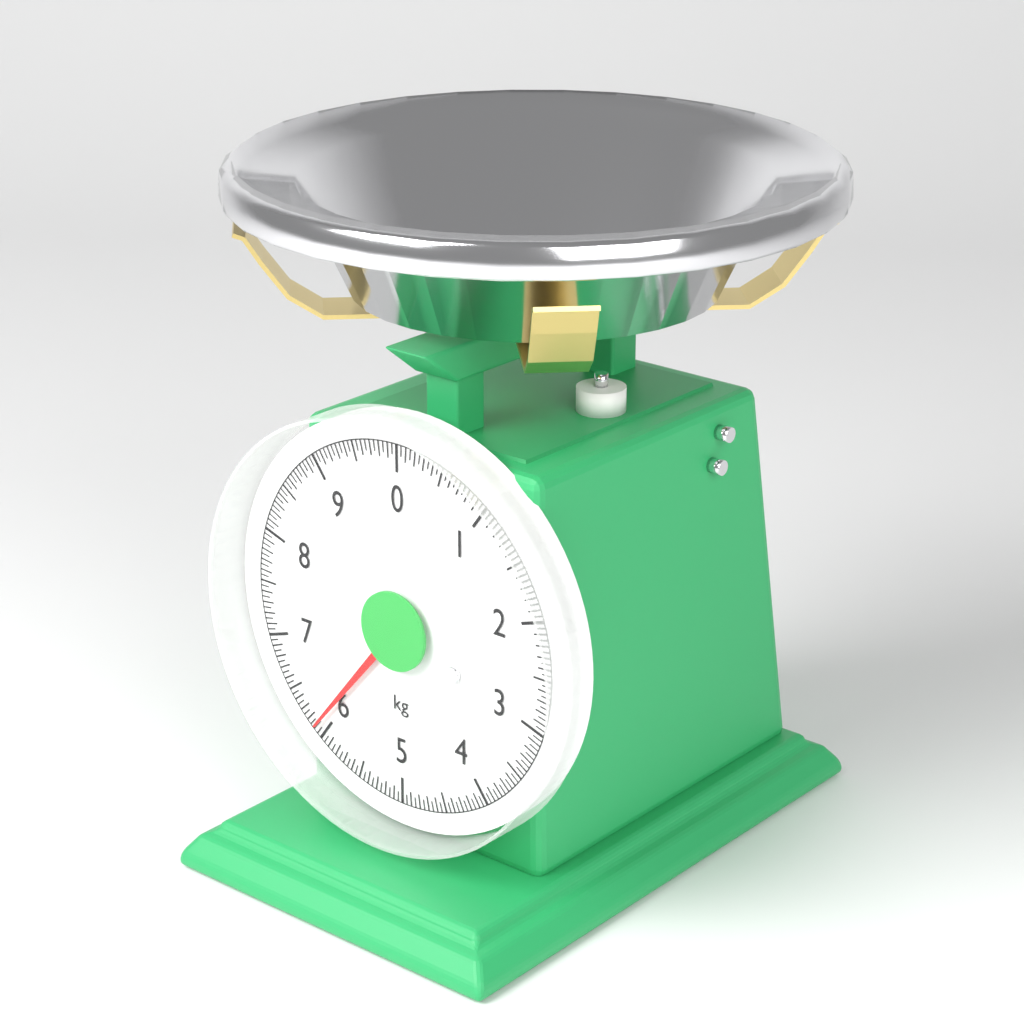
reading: 6.10 kg
